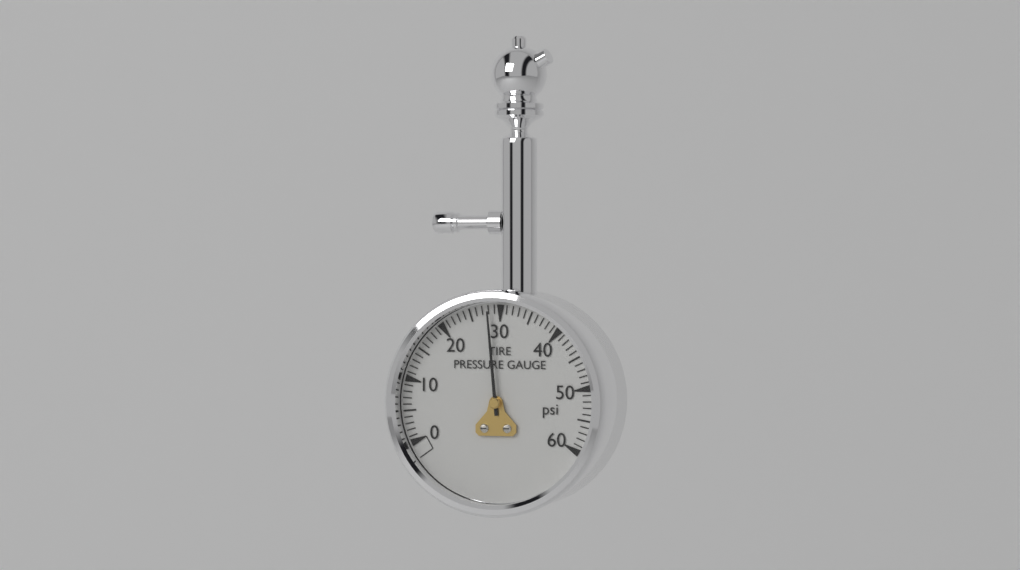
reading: 28 psi
